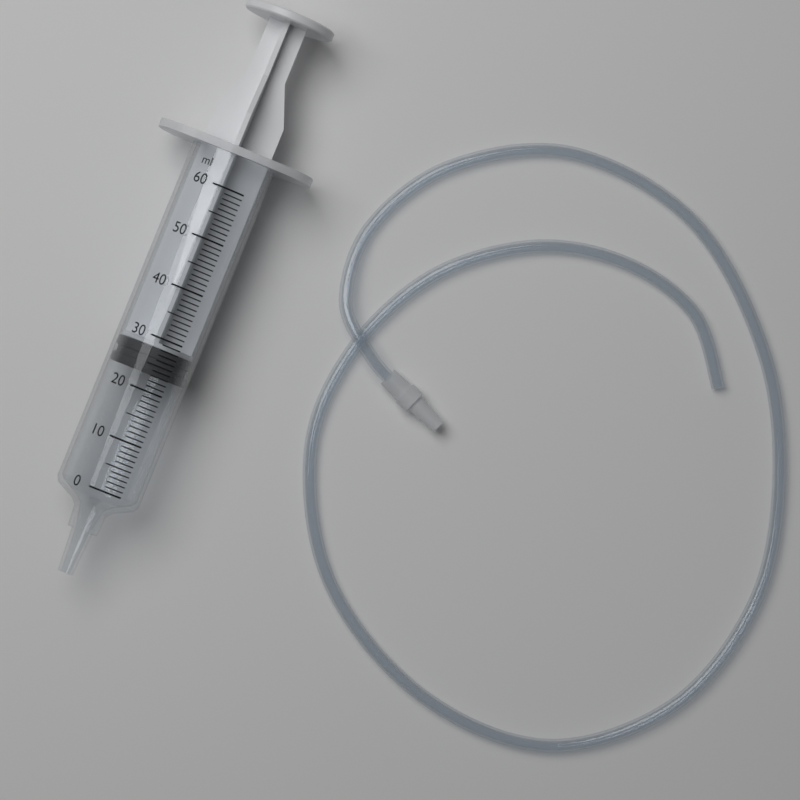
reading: 23 ml
